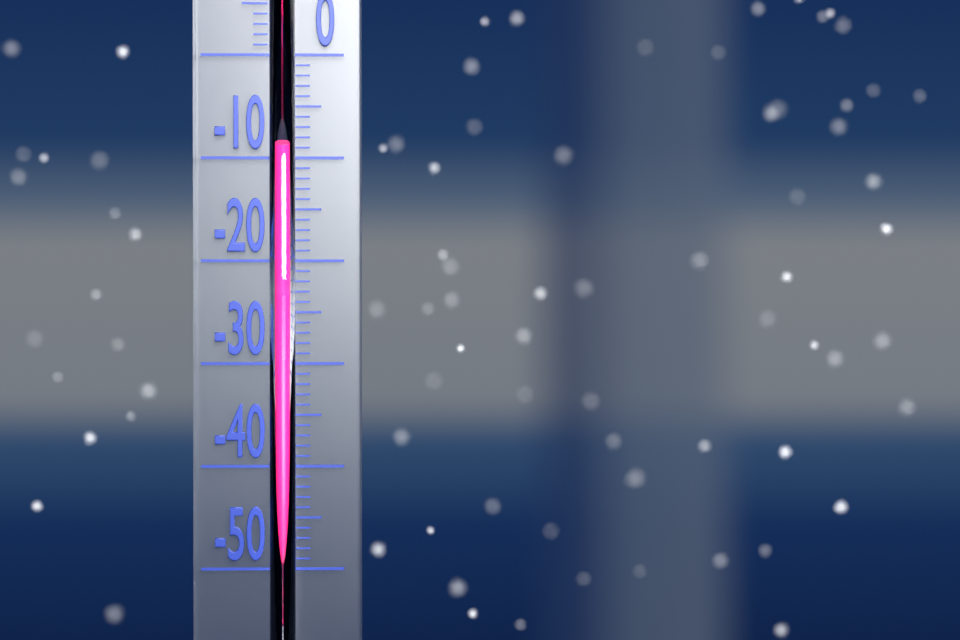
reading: -9 °C
